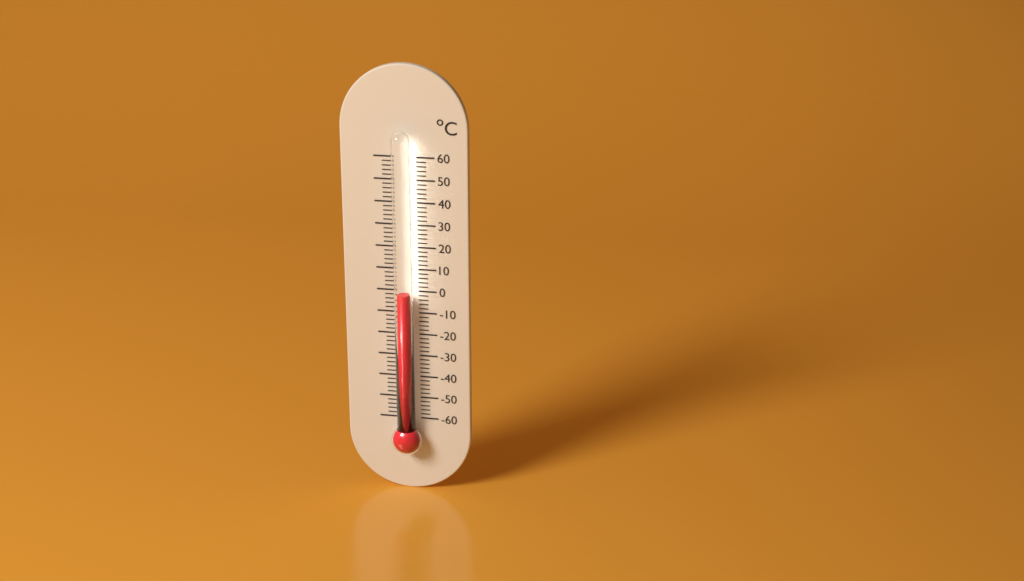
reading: 0 °C
